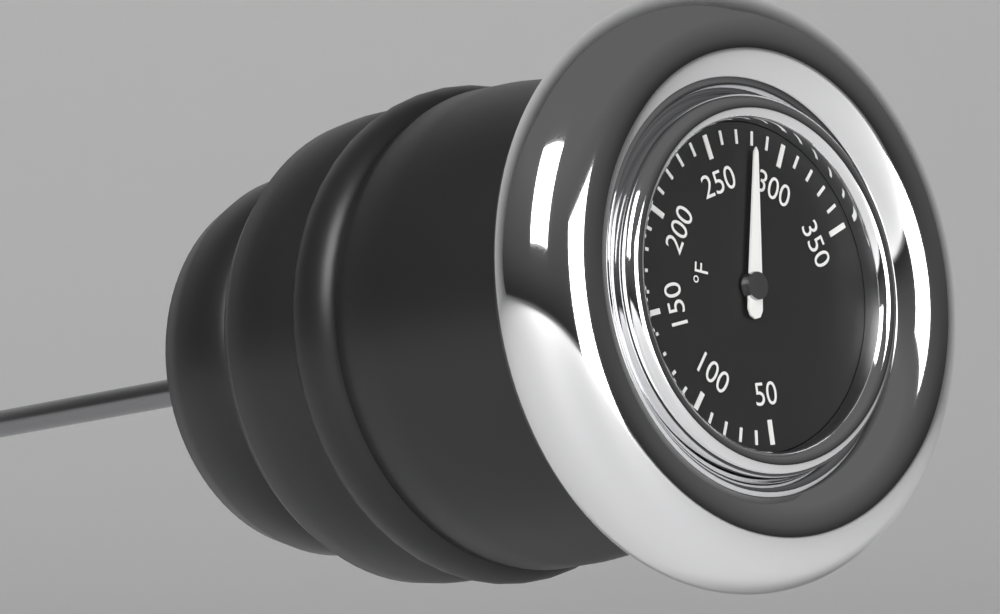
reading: 280 °F
